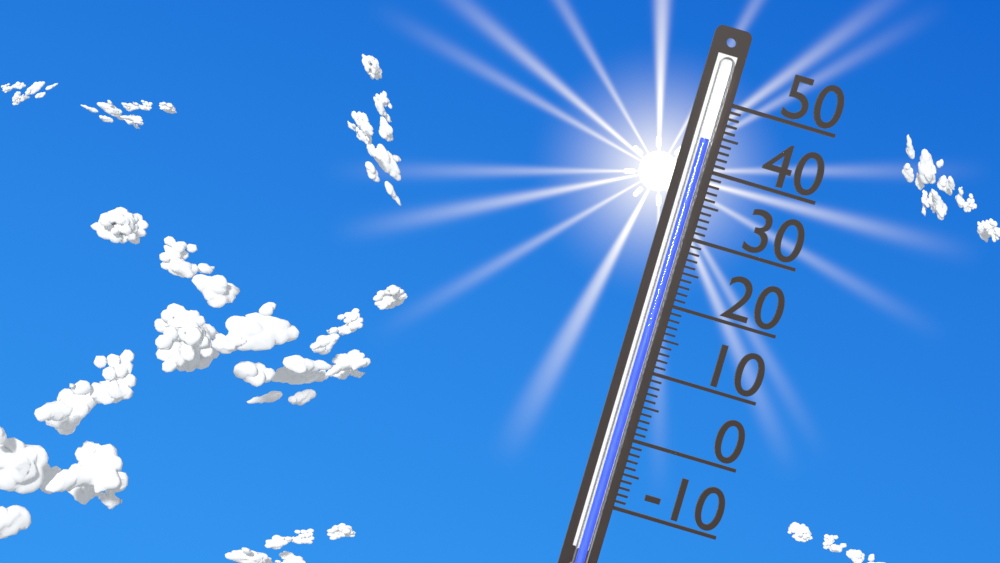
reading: 44 (no unit)
